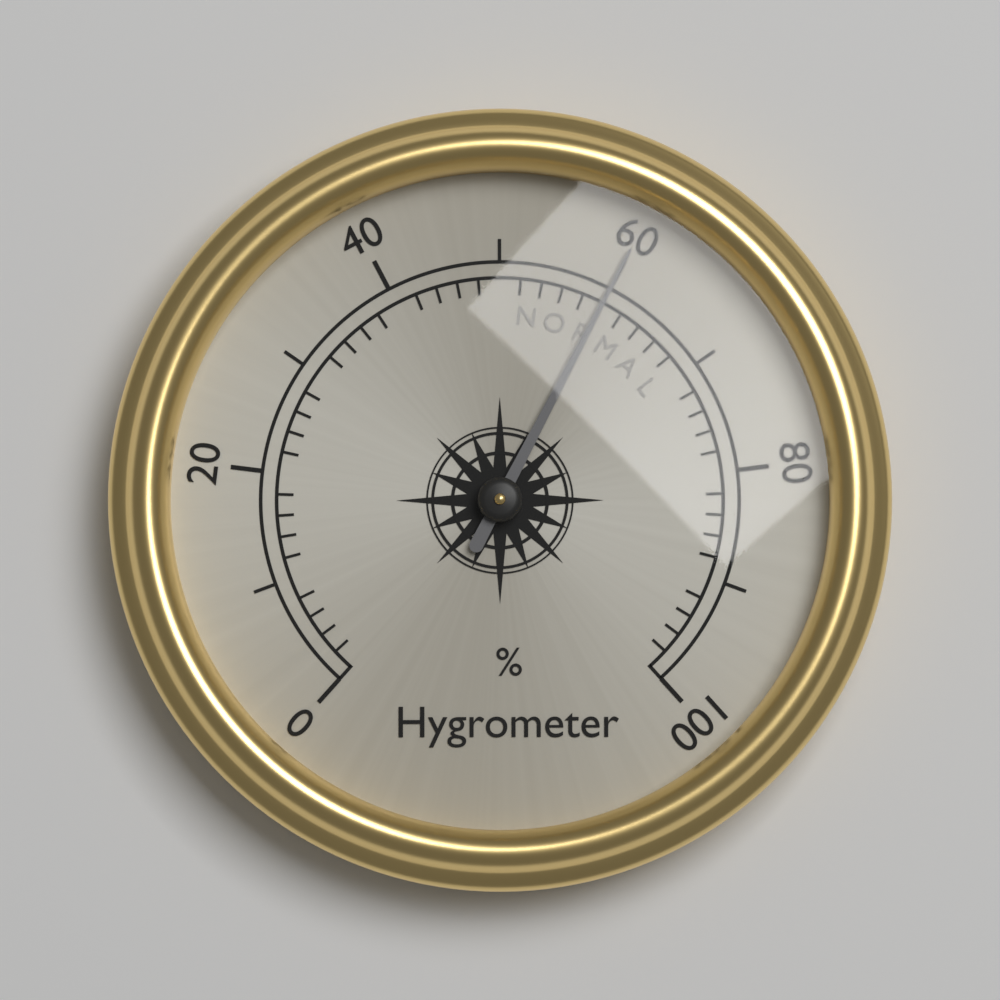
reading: 60 %
